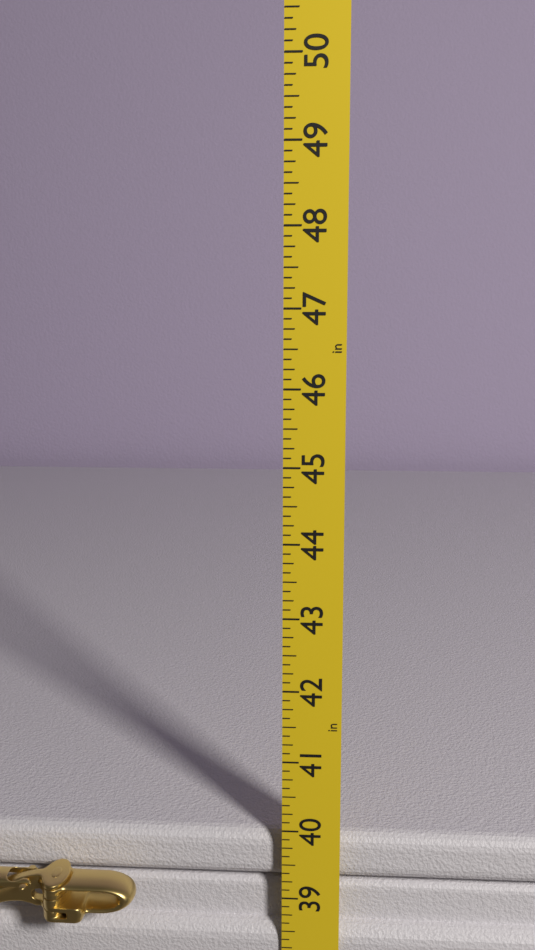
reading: 39.875 in
